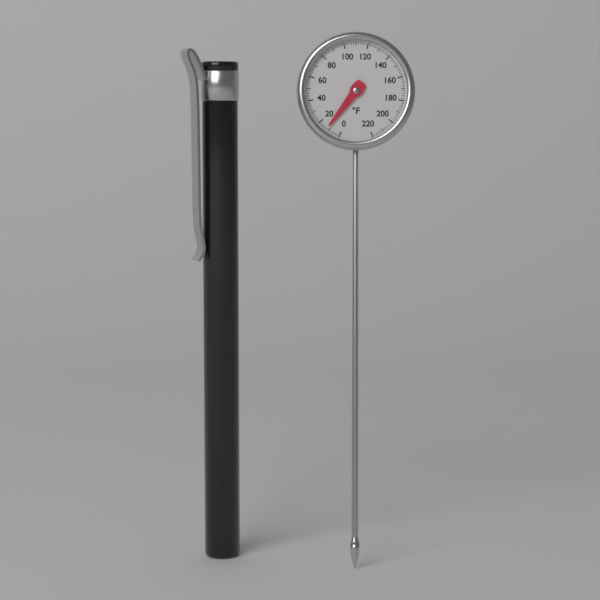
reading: 12 °F
